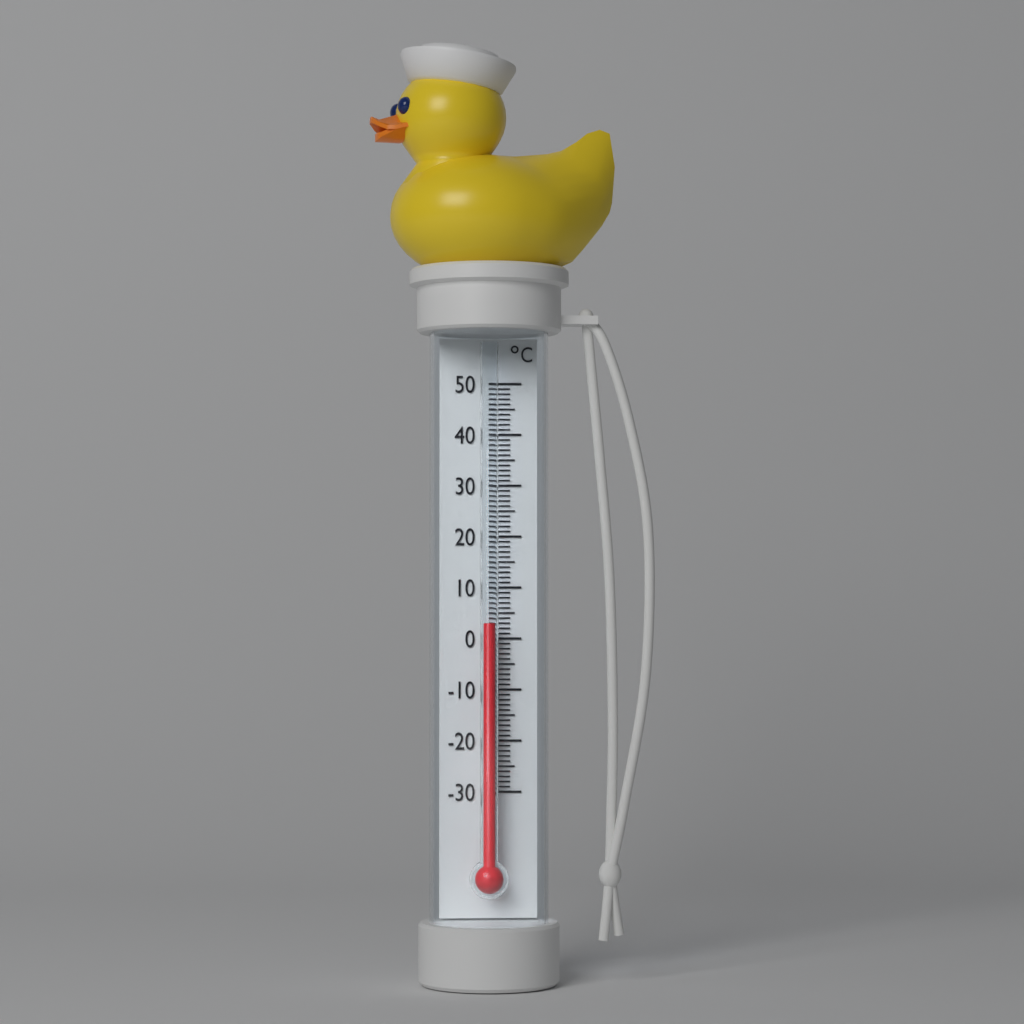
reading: 3 °C
